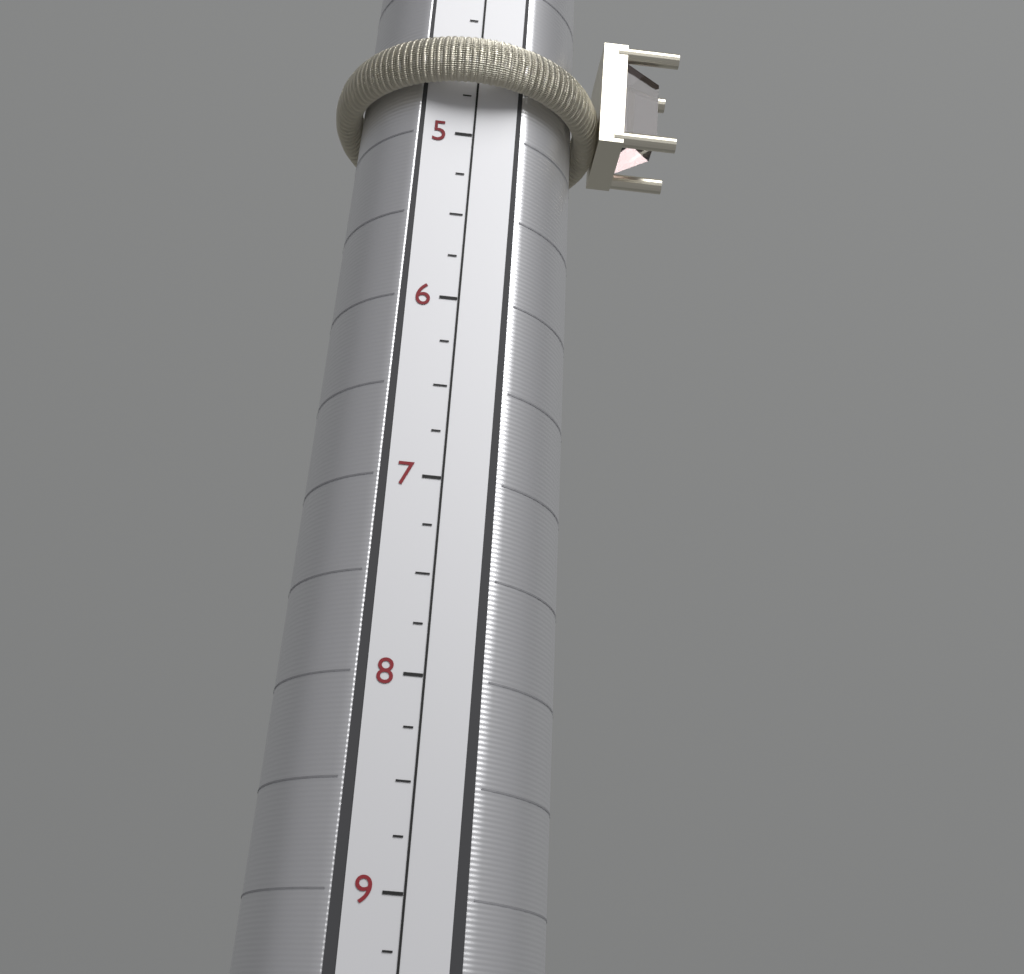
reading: 4.75 (no unit)
